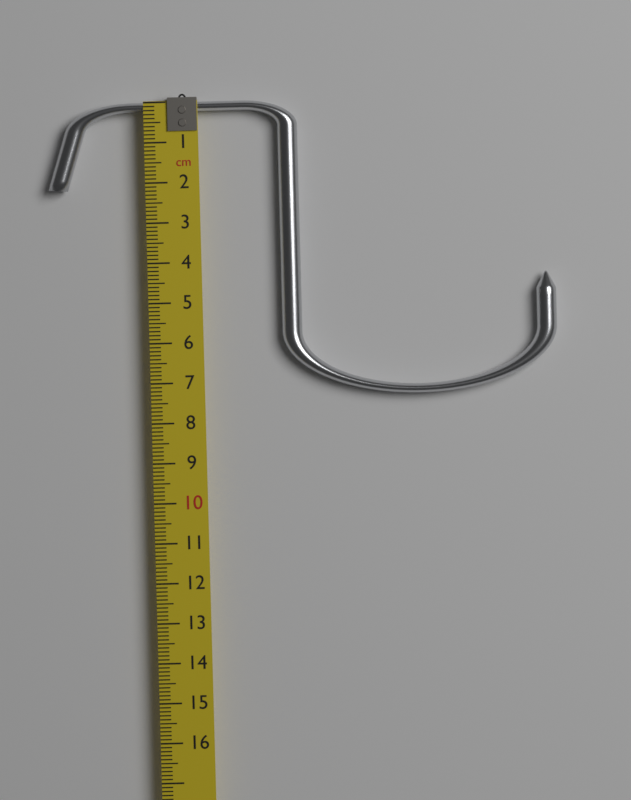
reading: 7.4 cm
